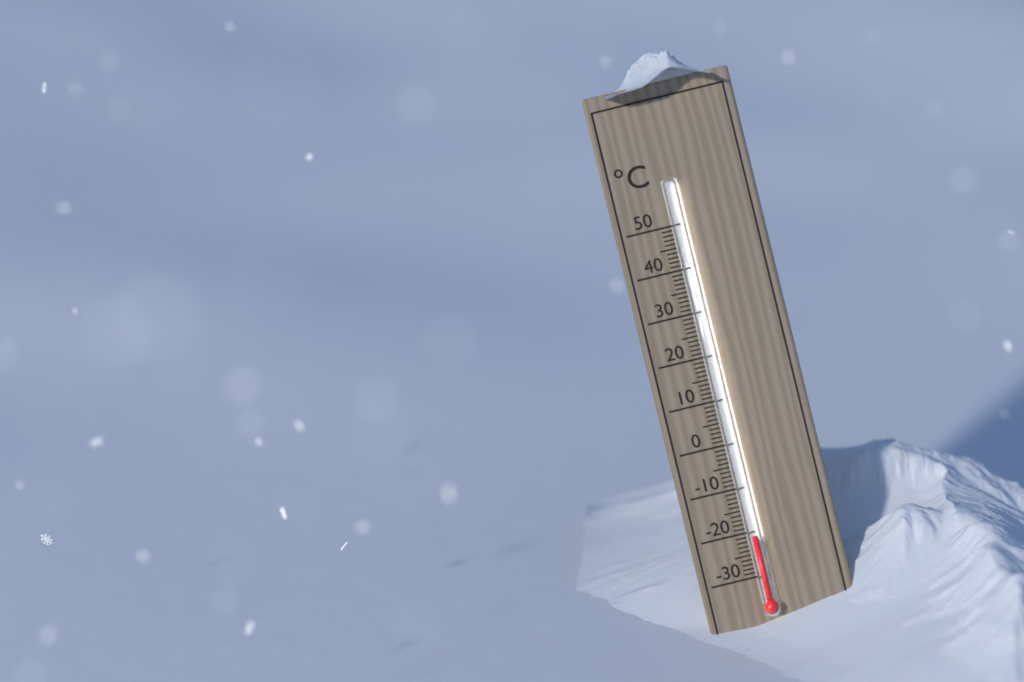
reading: -21 °C
